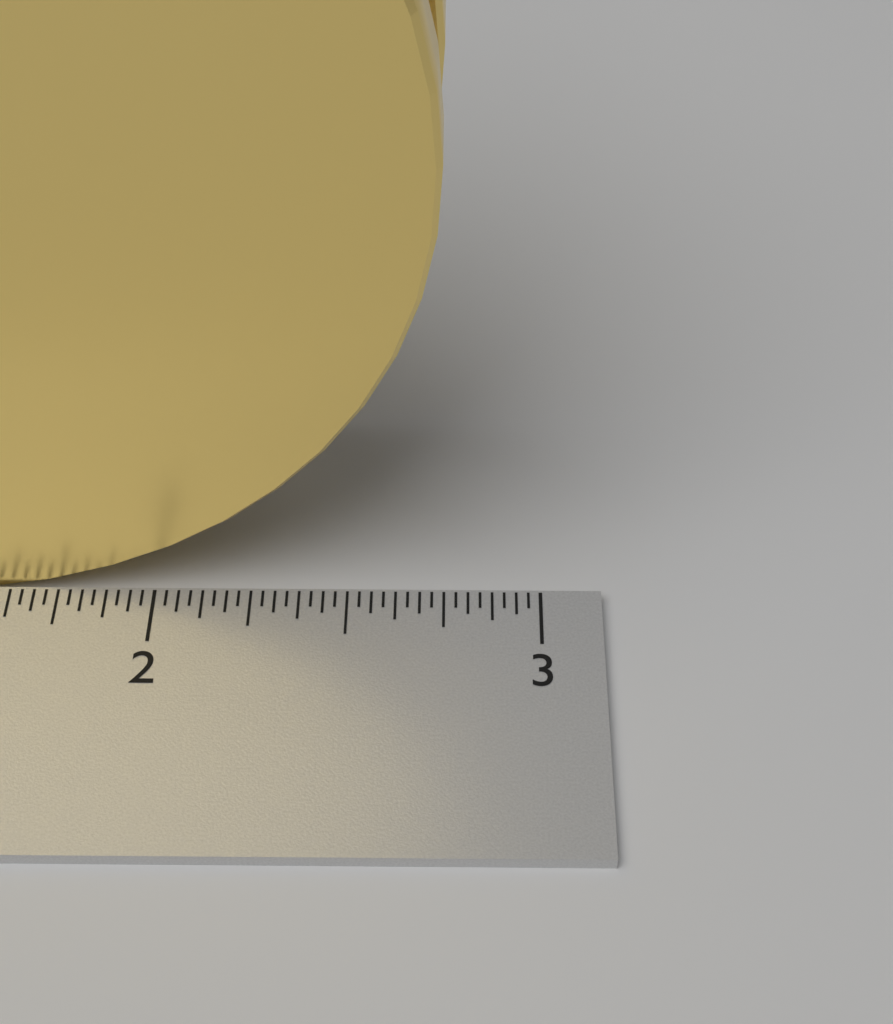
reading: 2.75000 inch
